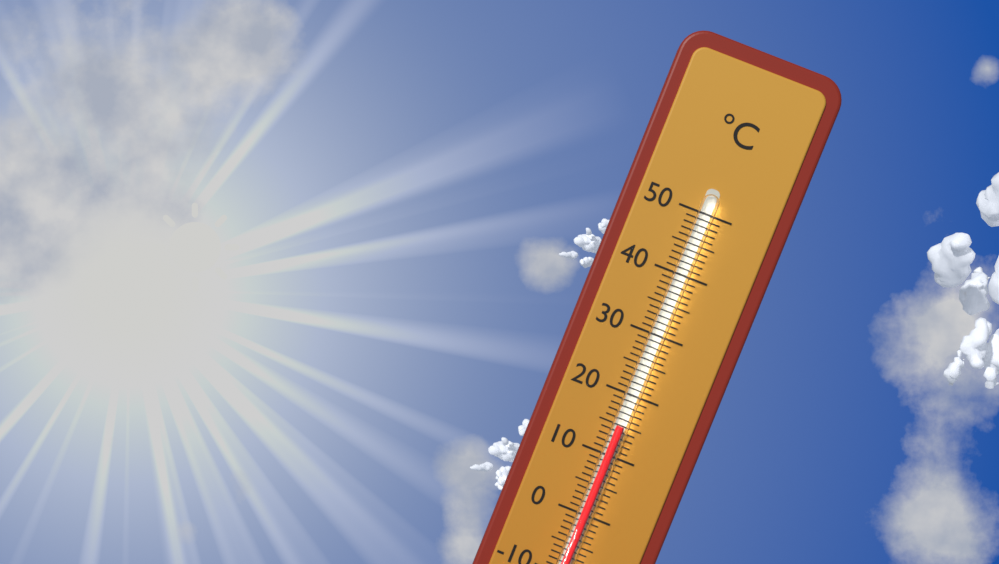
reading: 15 °C
